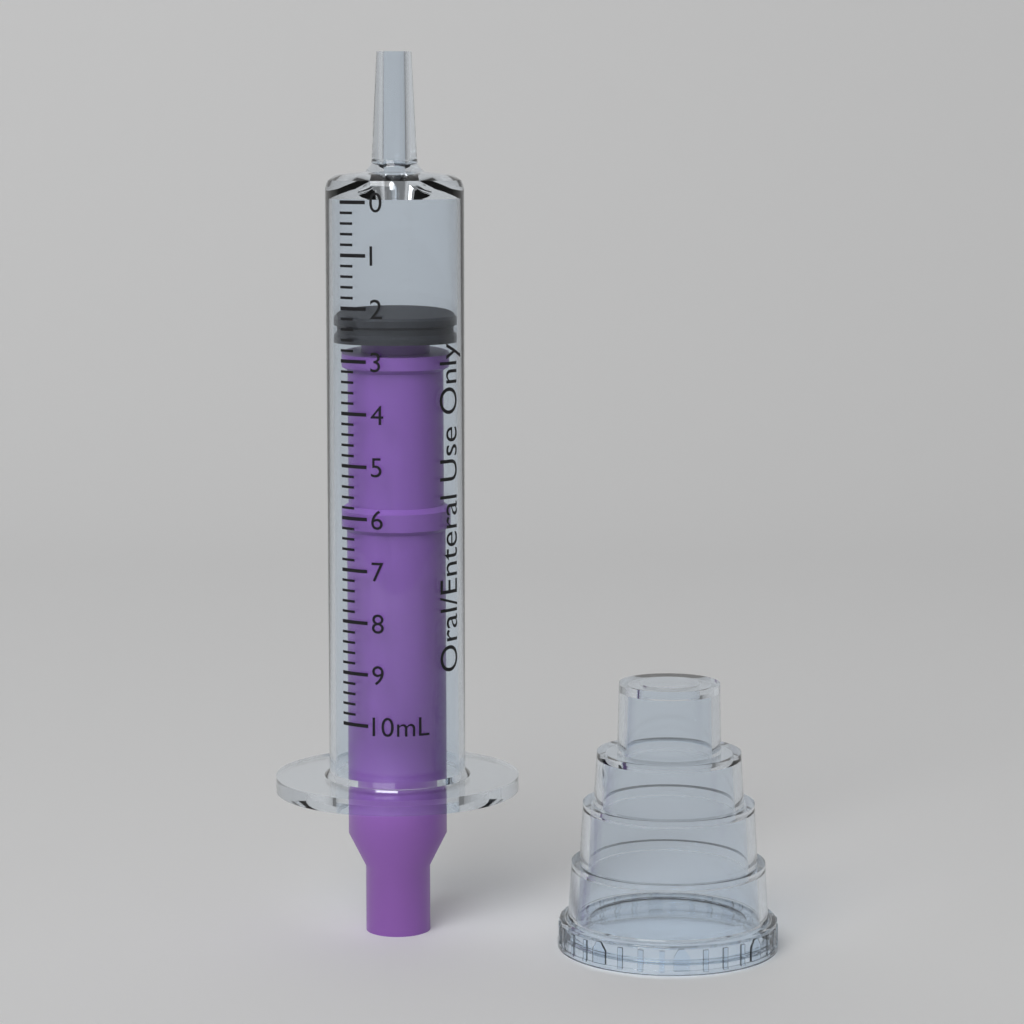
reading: 2.2 mL
